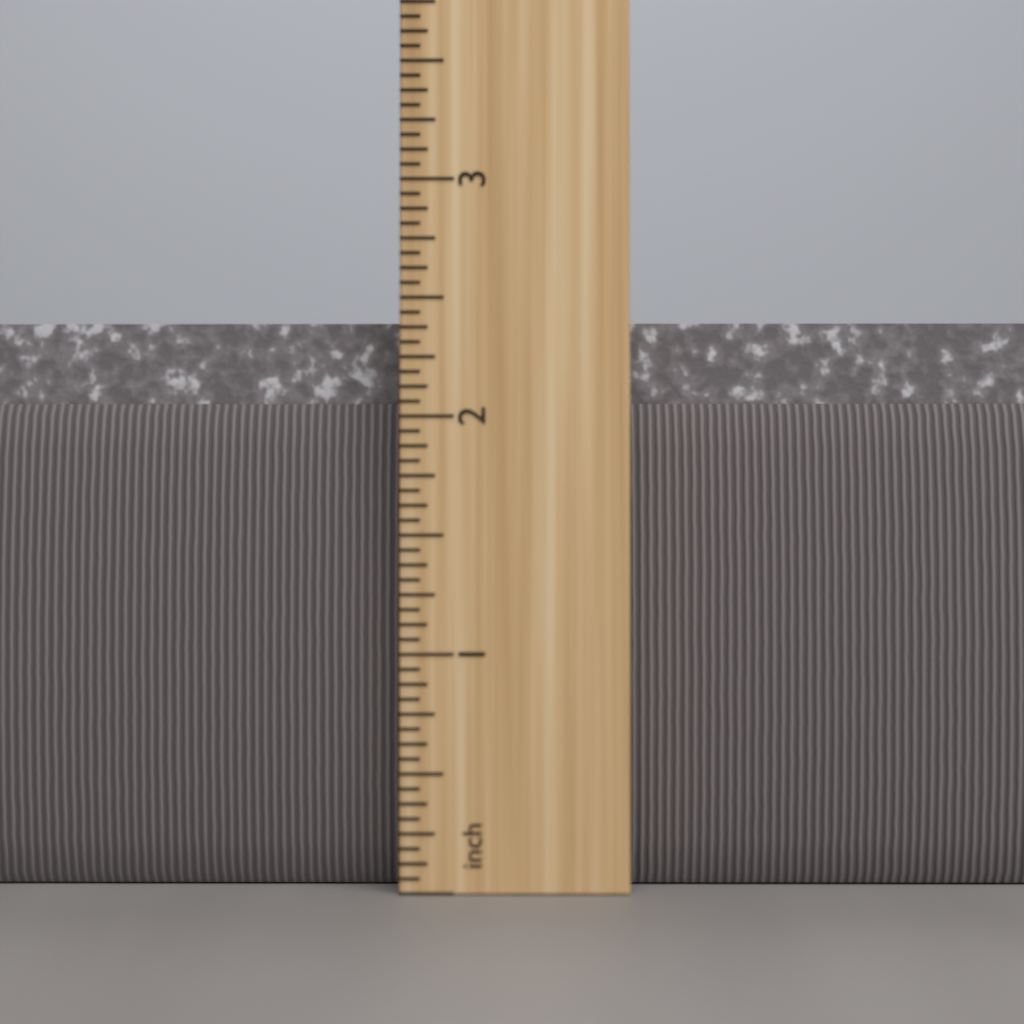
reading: 2.4375 inch
